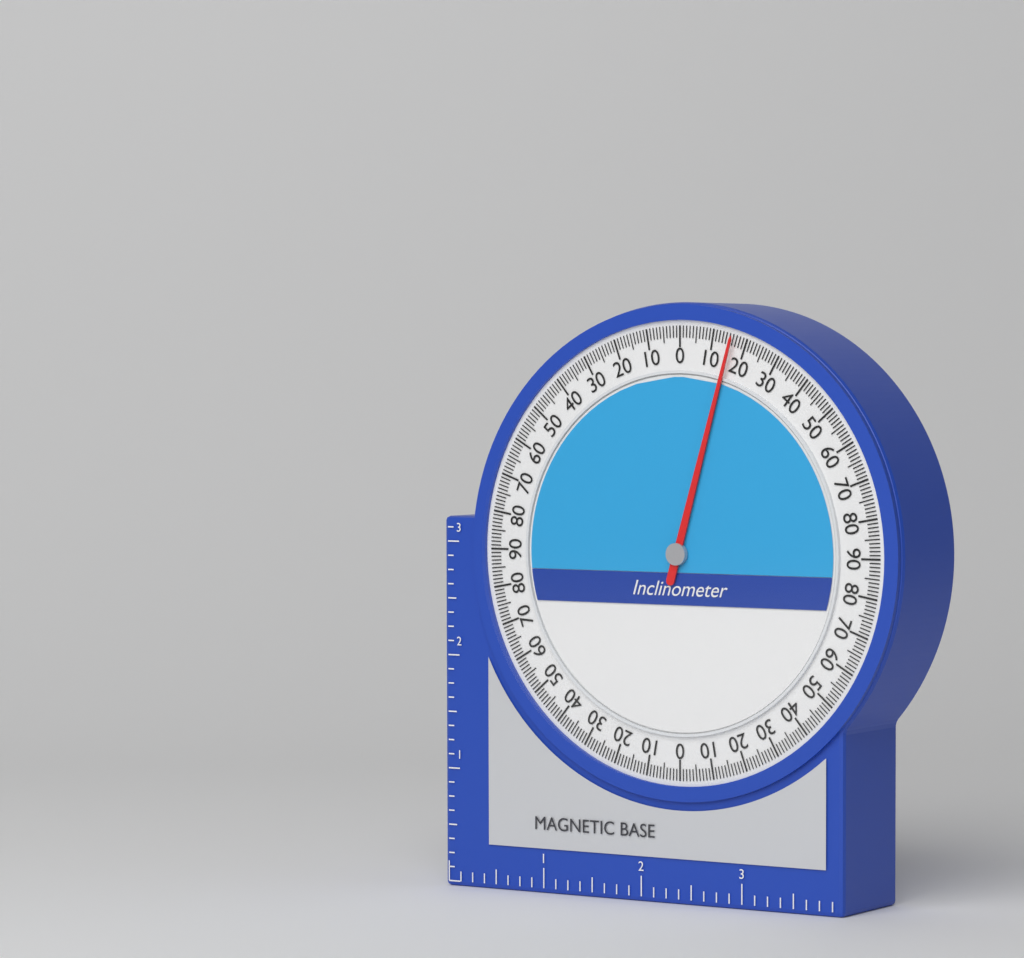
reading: 16 (no unit)
